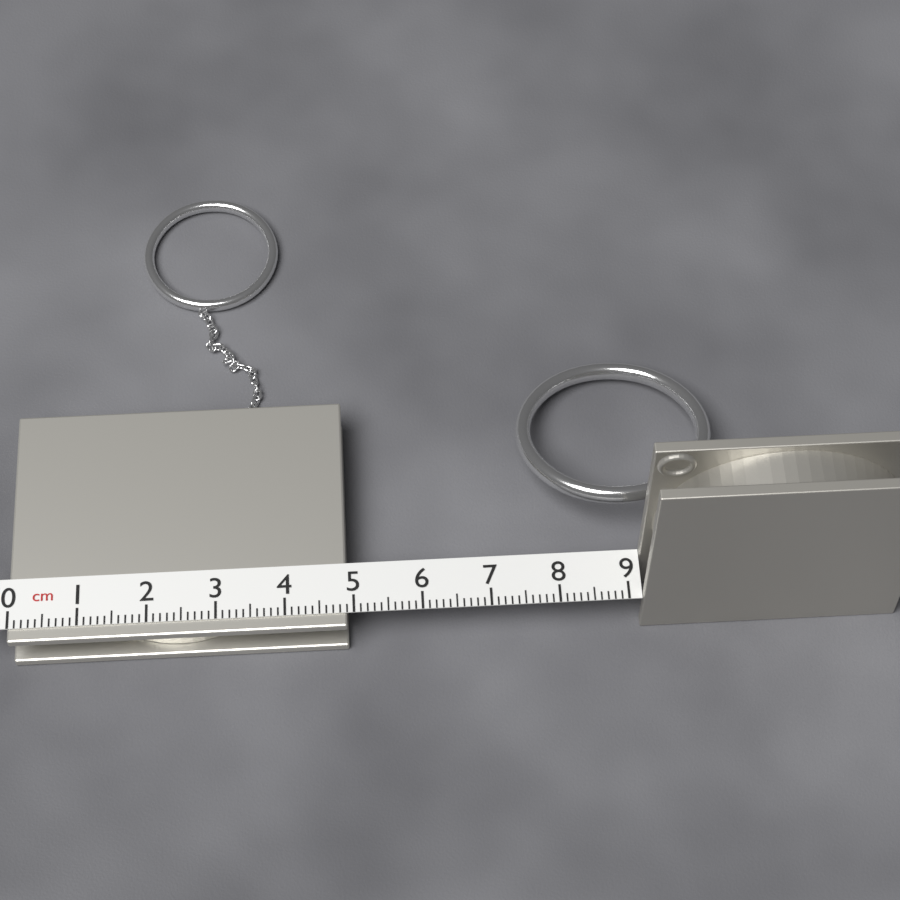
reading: 4.9 cm
